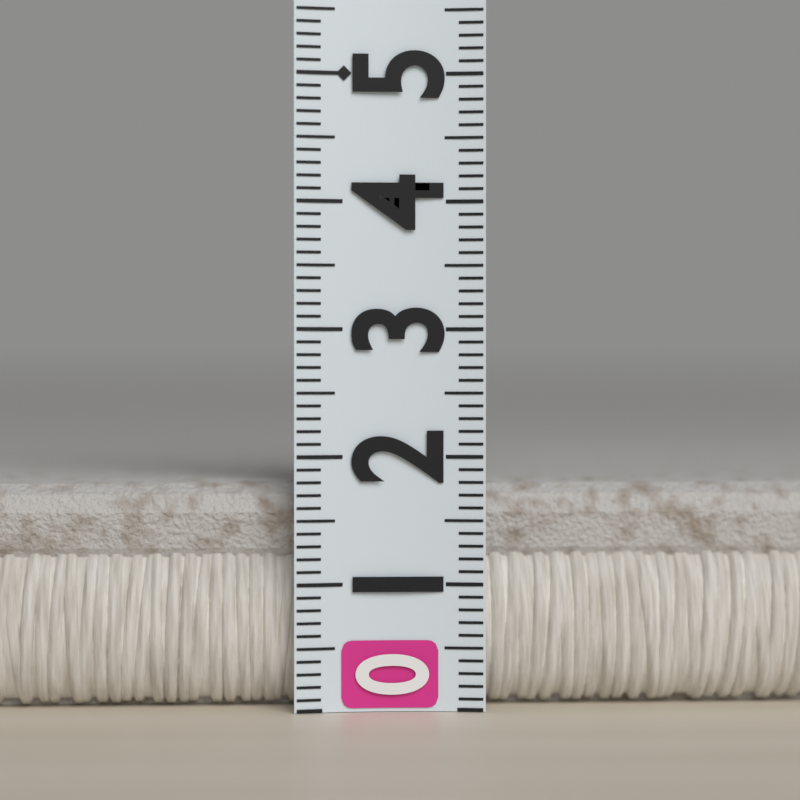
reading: 1.8 (no unit)
